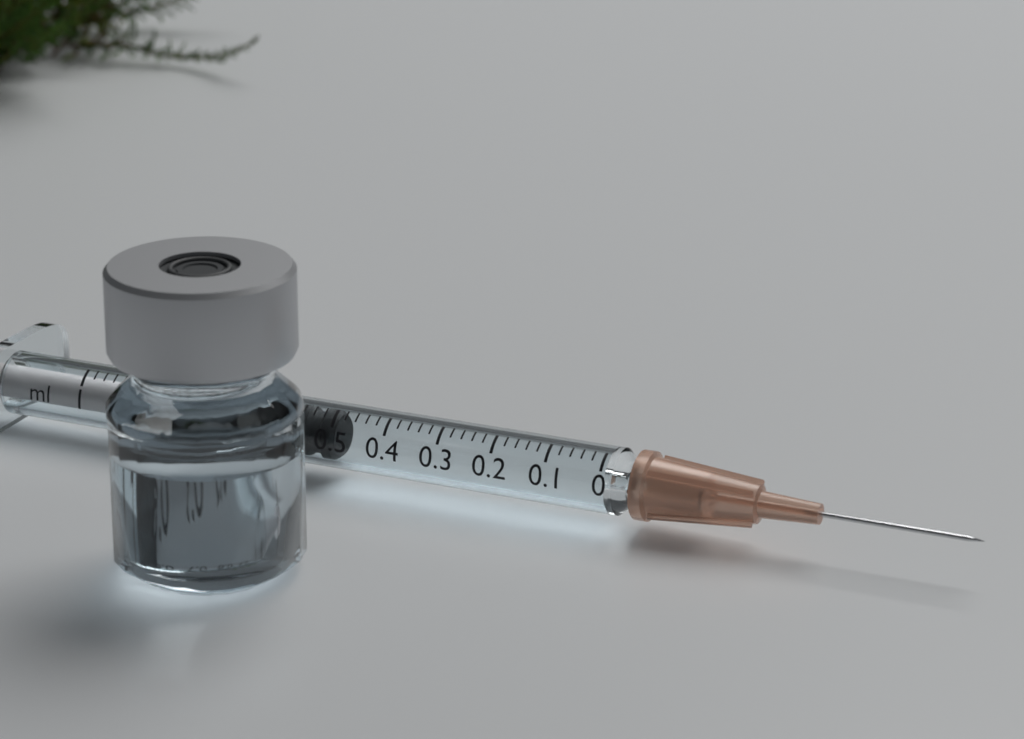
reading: 0.50 ml
